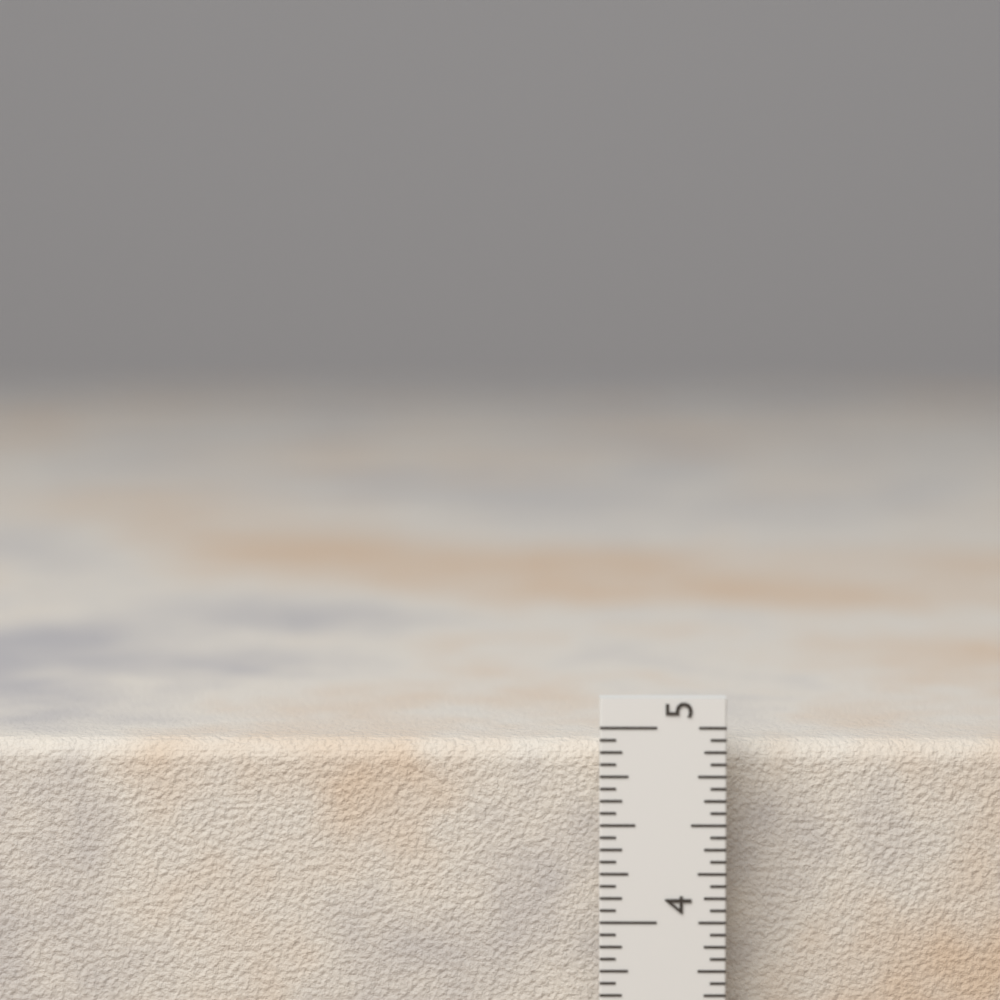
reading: 4.8750 in
